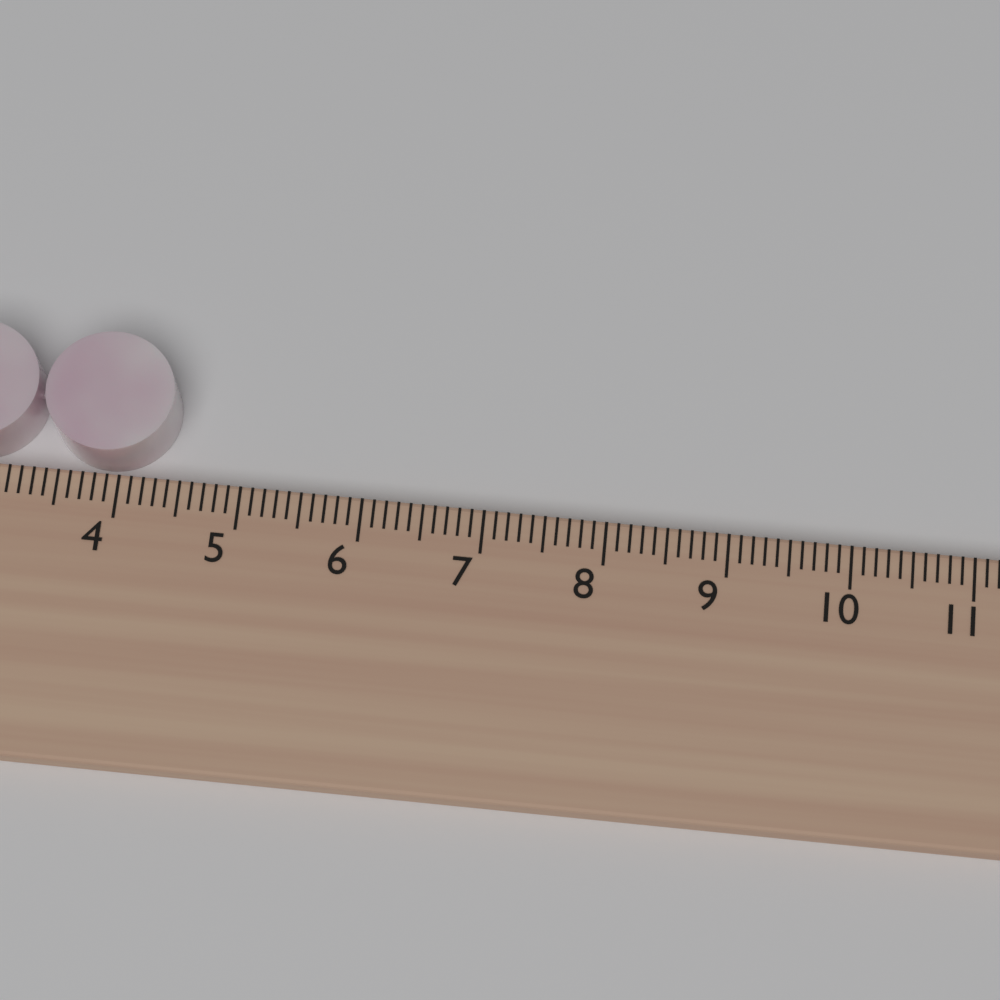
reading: 4.4 cm
